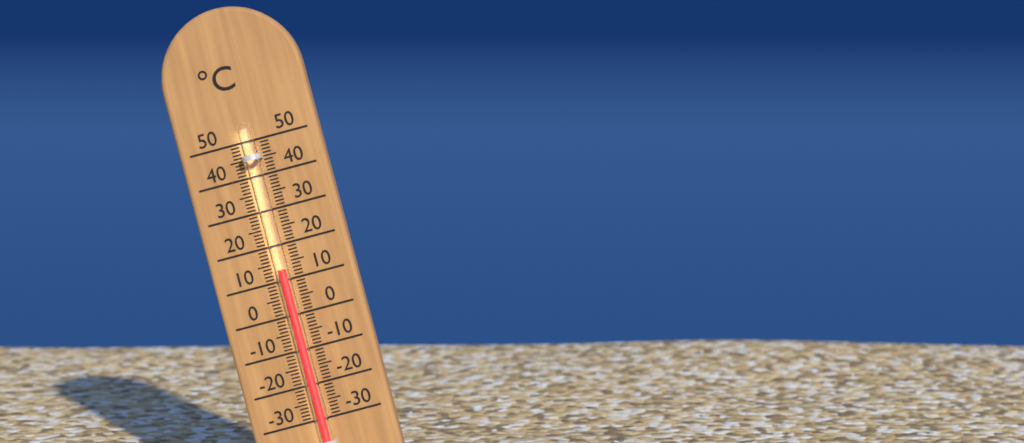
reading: 13 °C
